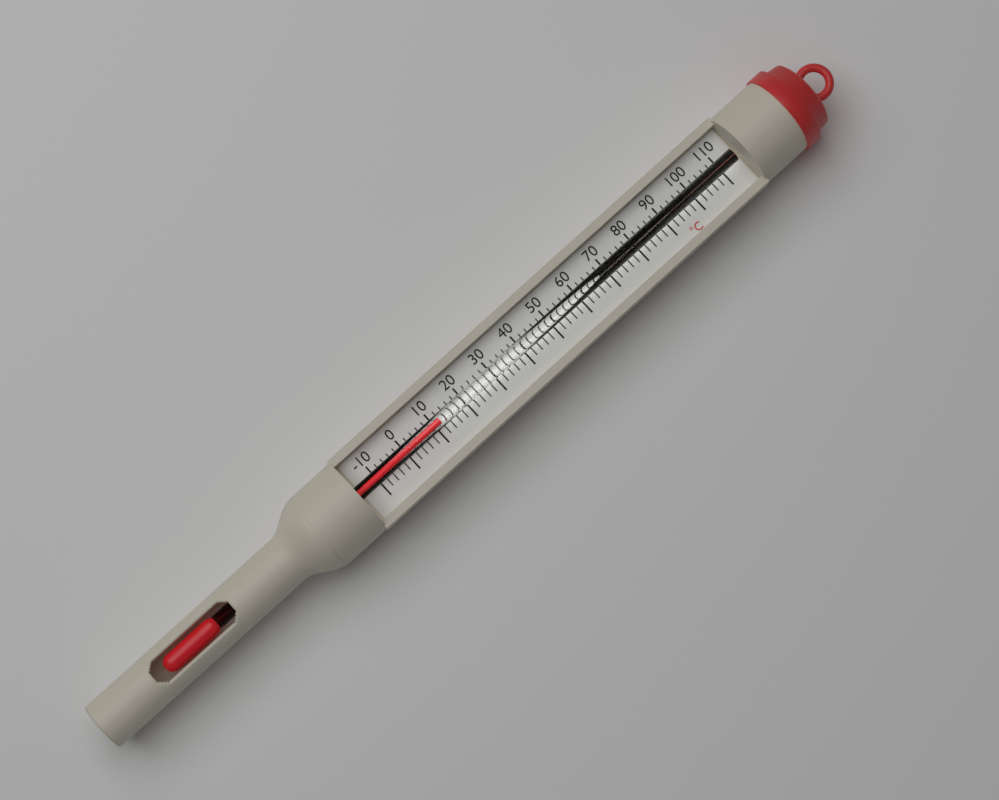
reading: 12 °C
